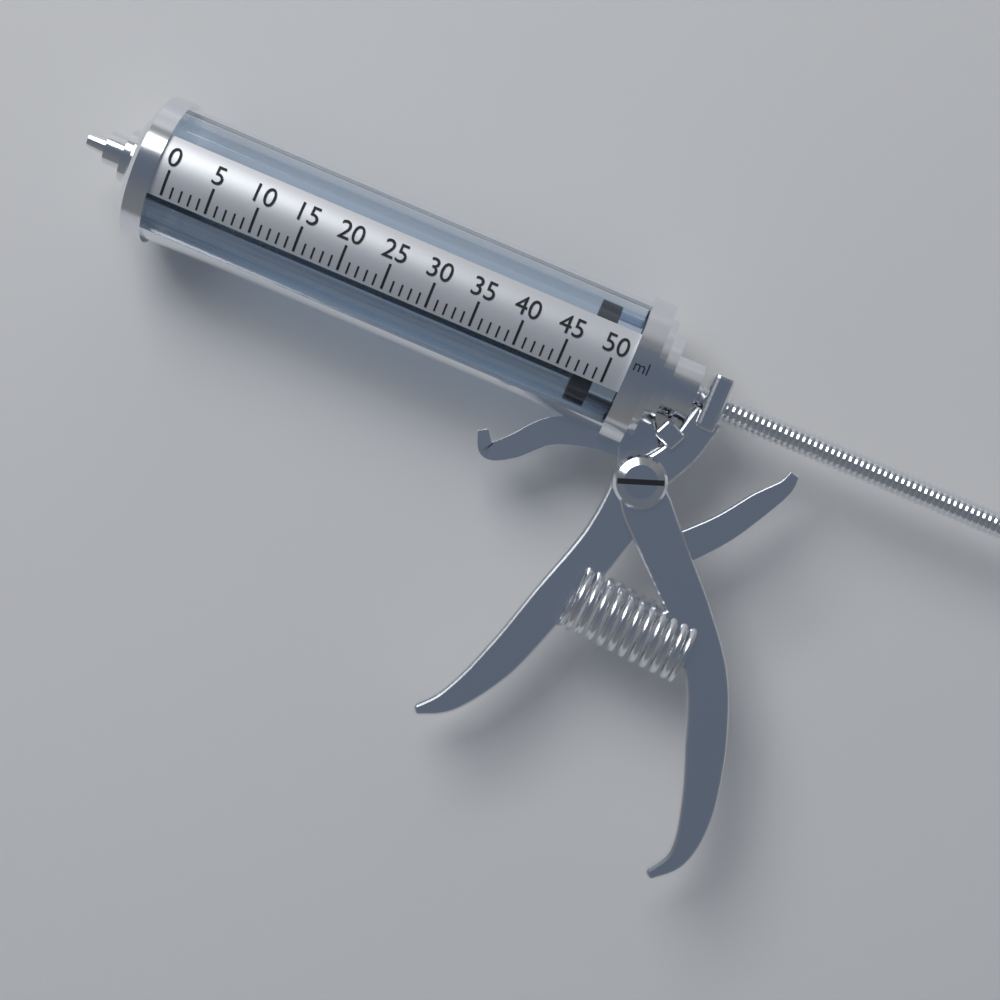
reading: 47 ml
